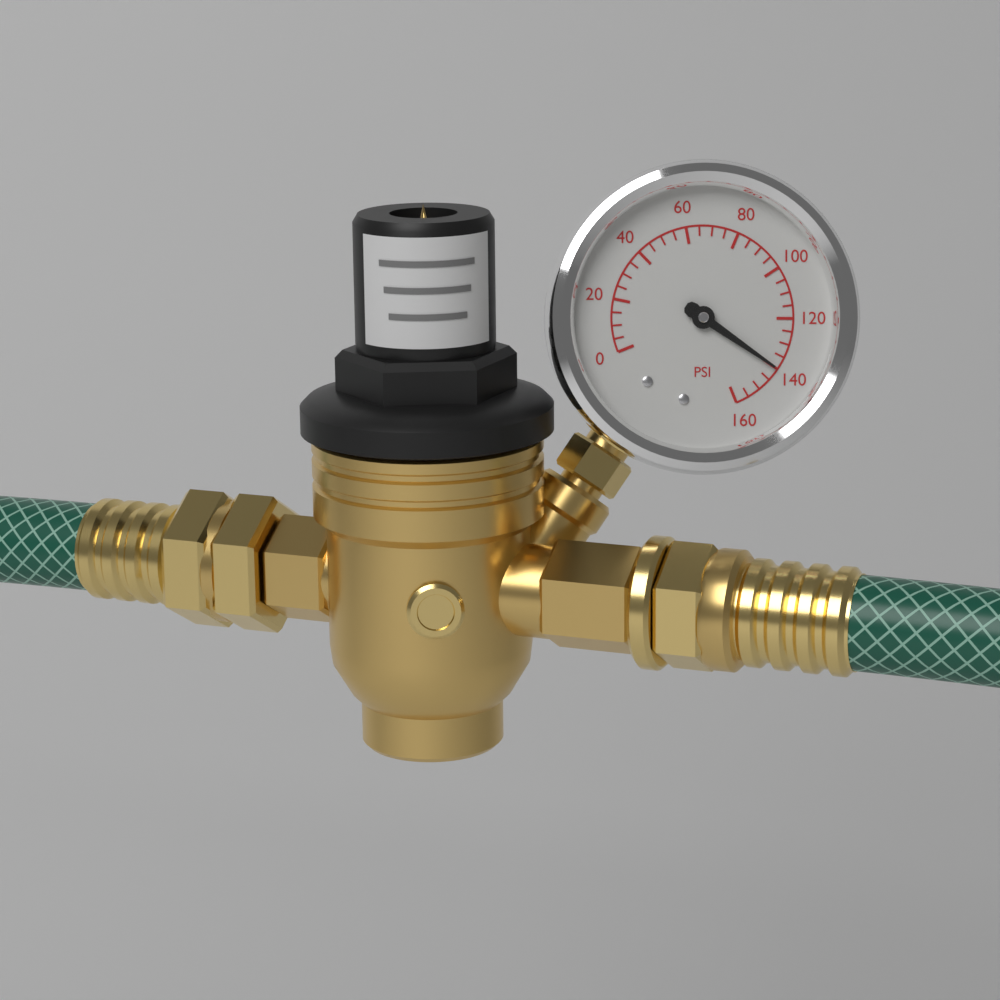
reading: 140 psi
